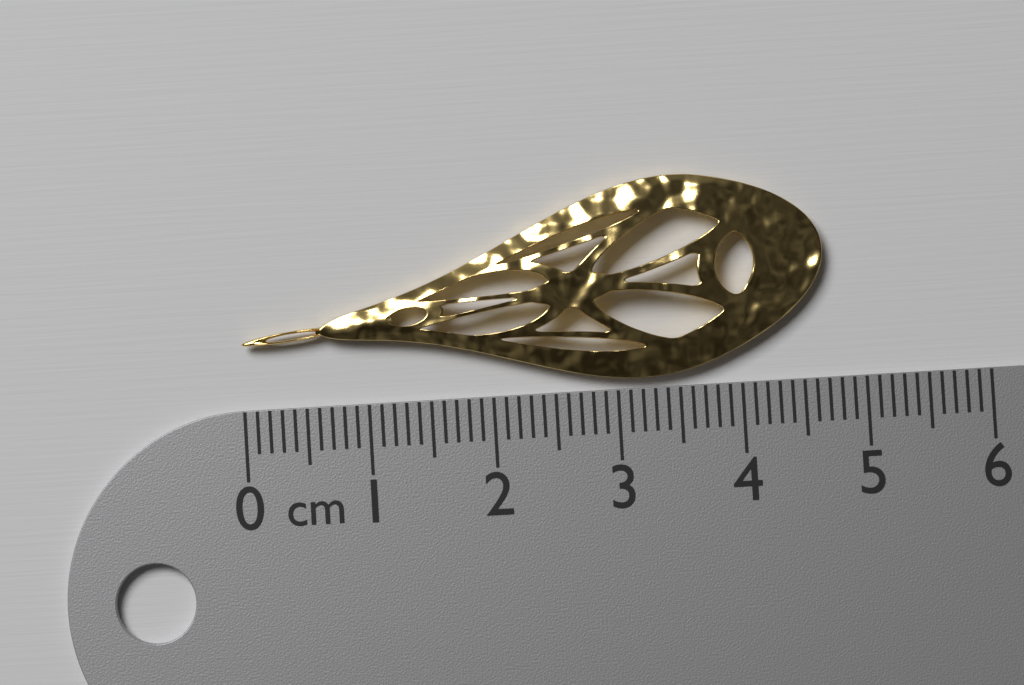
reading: 4.7 cm
